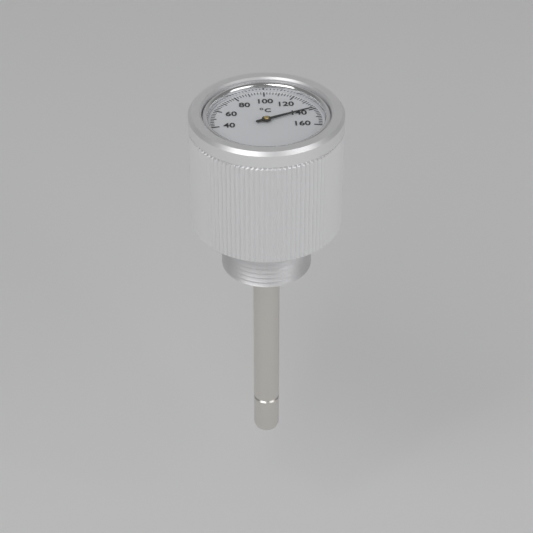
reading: 140 °C
